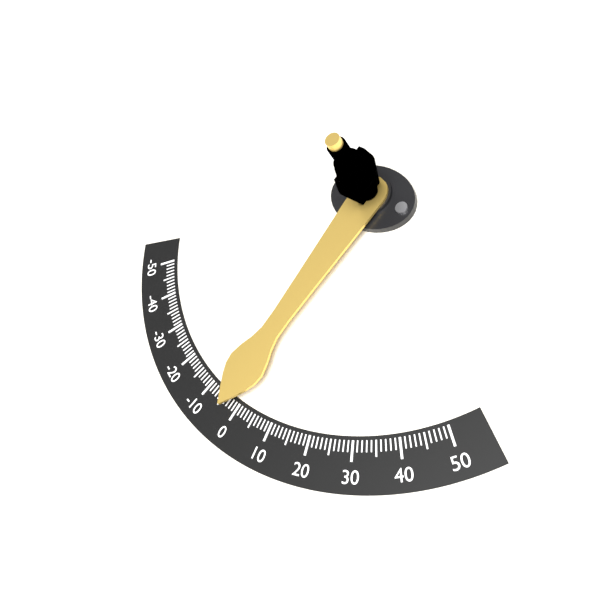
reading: -3 (no unit)
